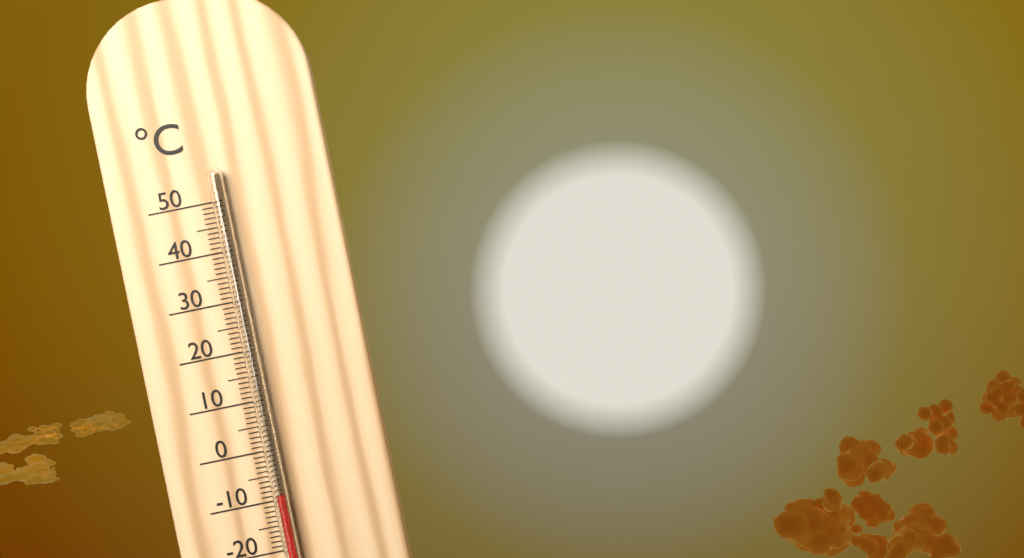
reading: -9 °C
